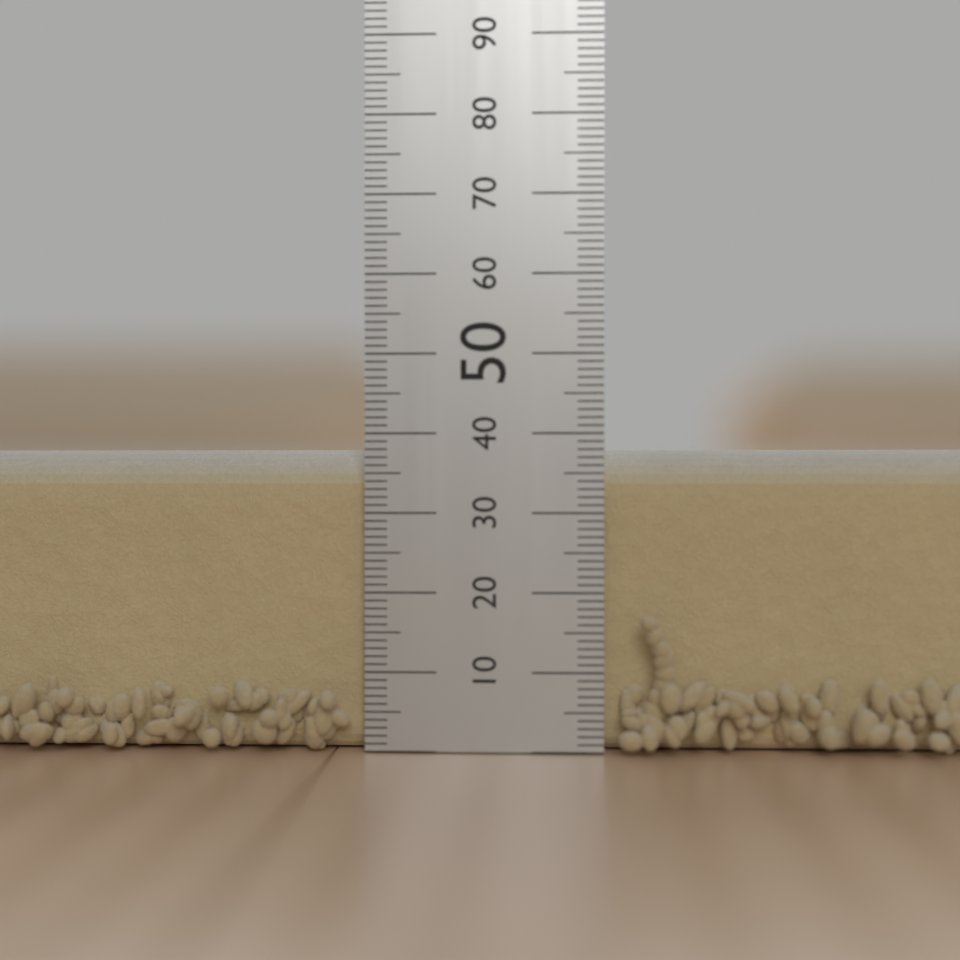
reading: 38 mm
